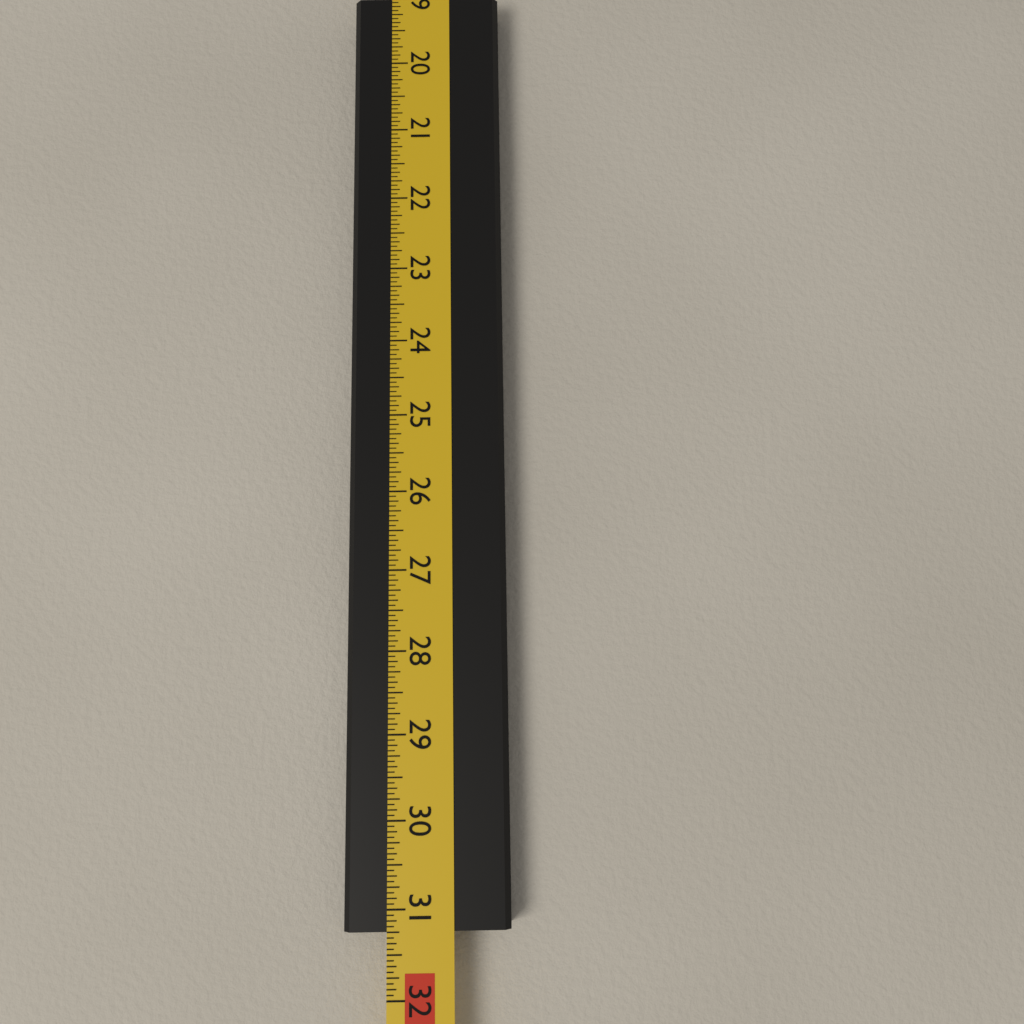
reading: 31.2500 in
